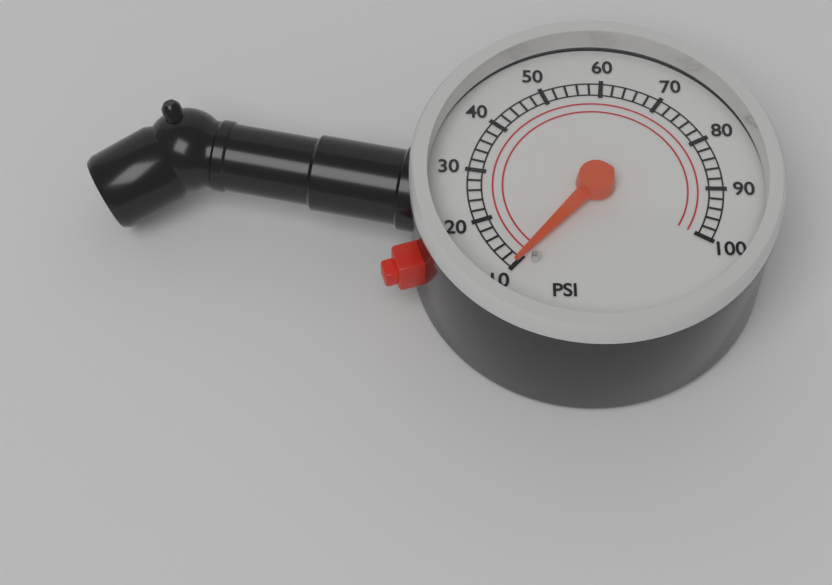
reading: 10 psi
